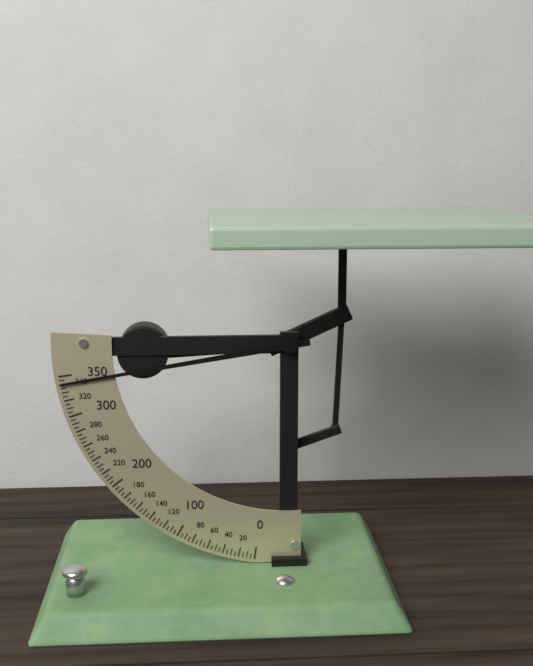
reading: 340 (no unit)
